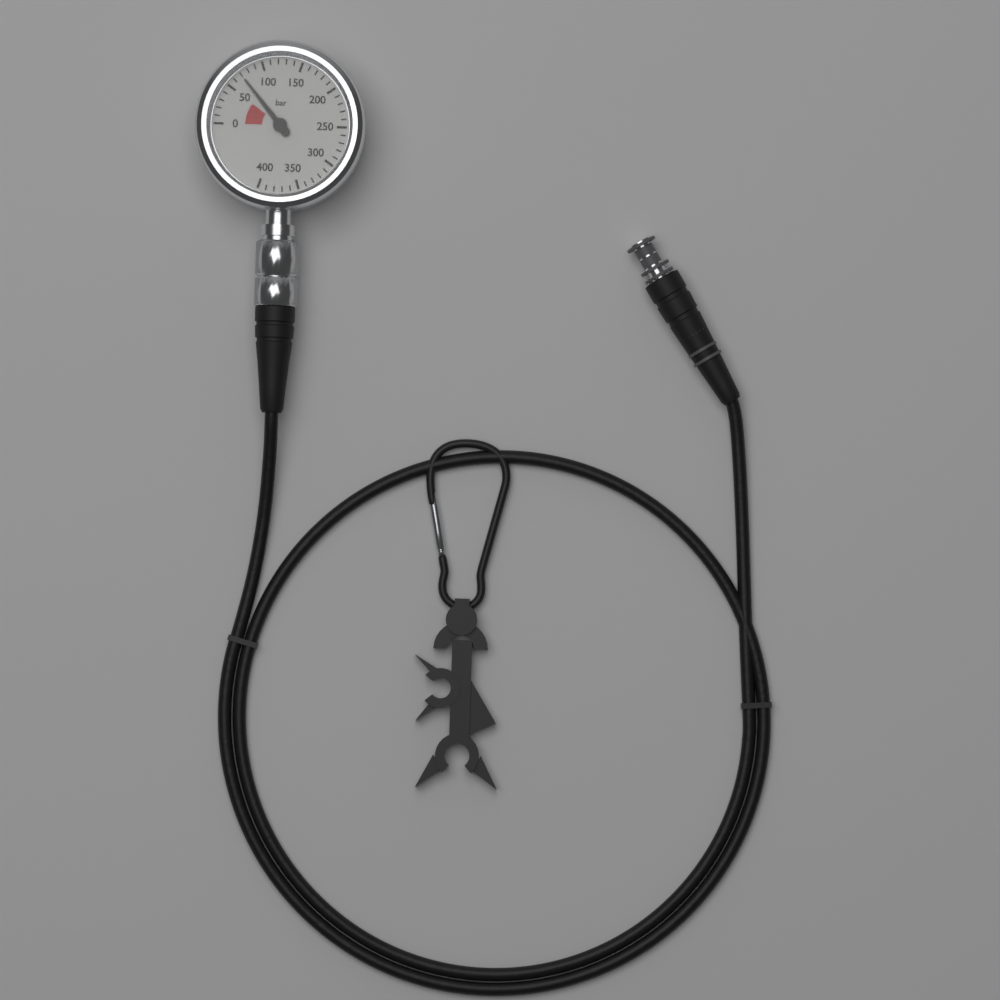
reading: 70 bar
